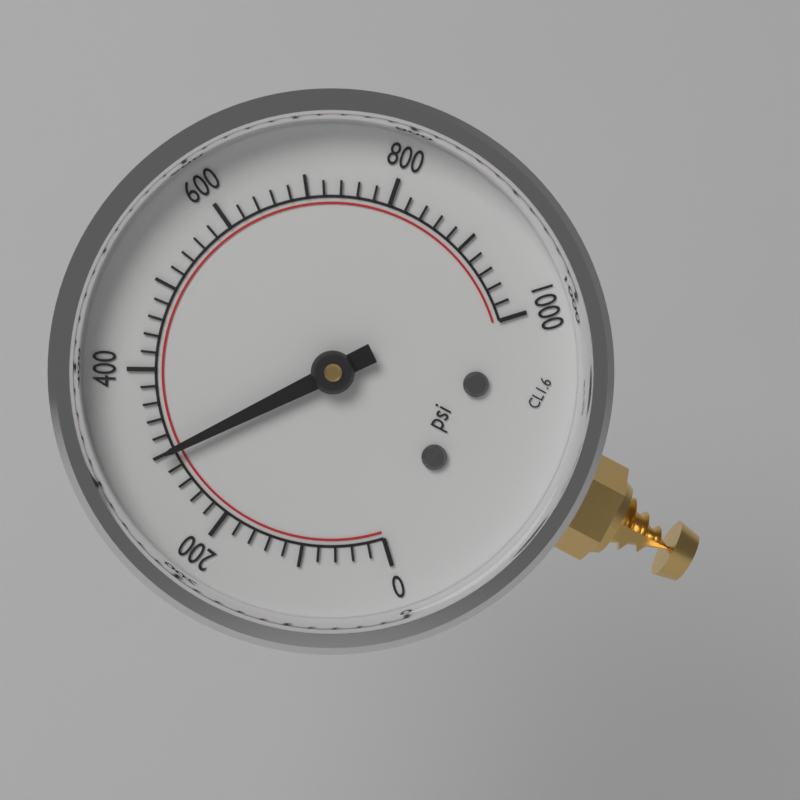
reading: 300 psi
